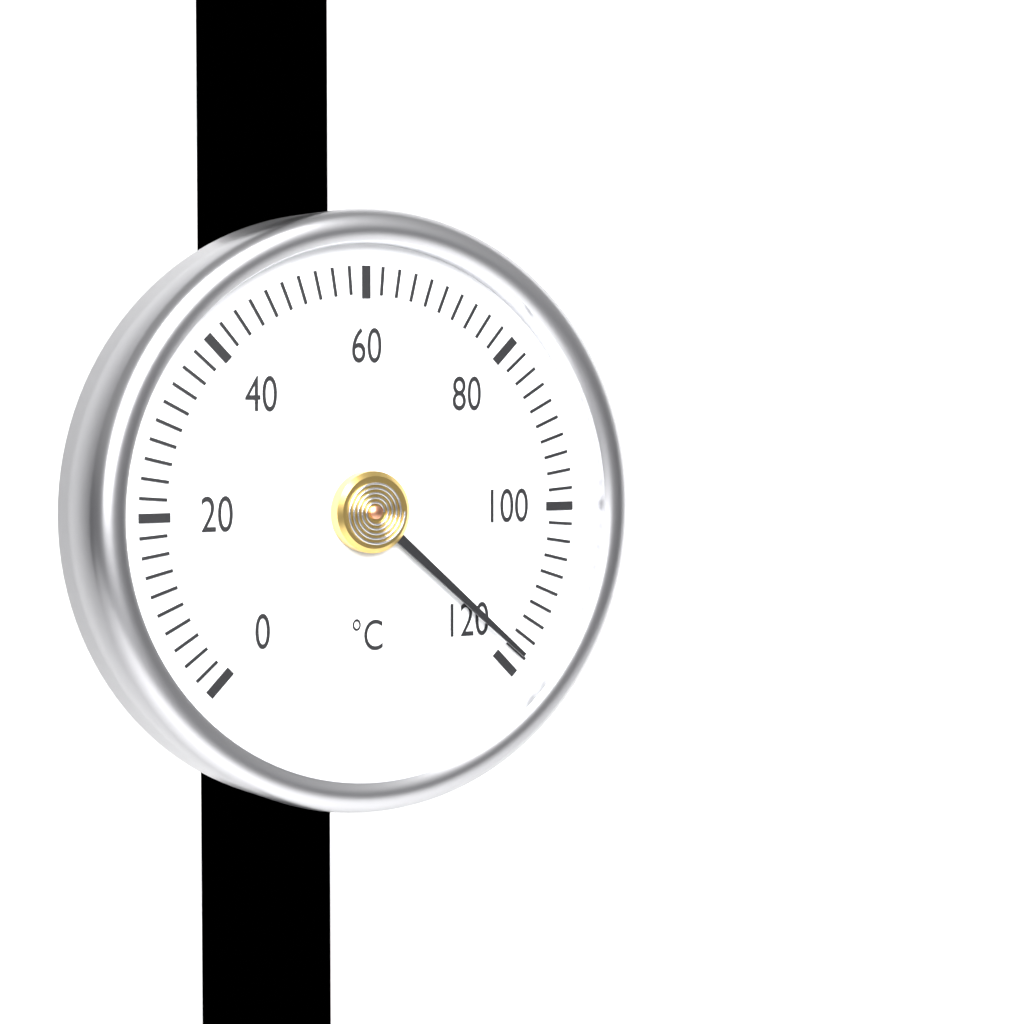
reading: 118 °C
